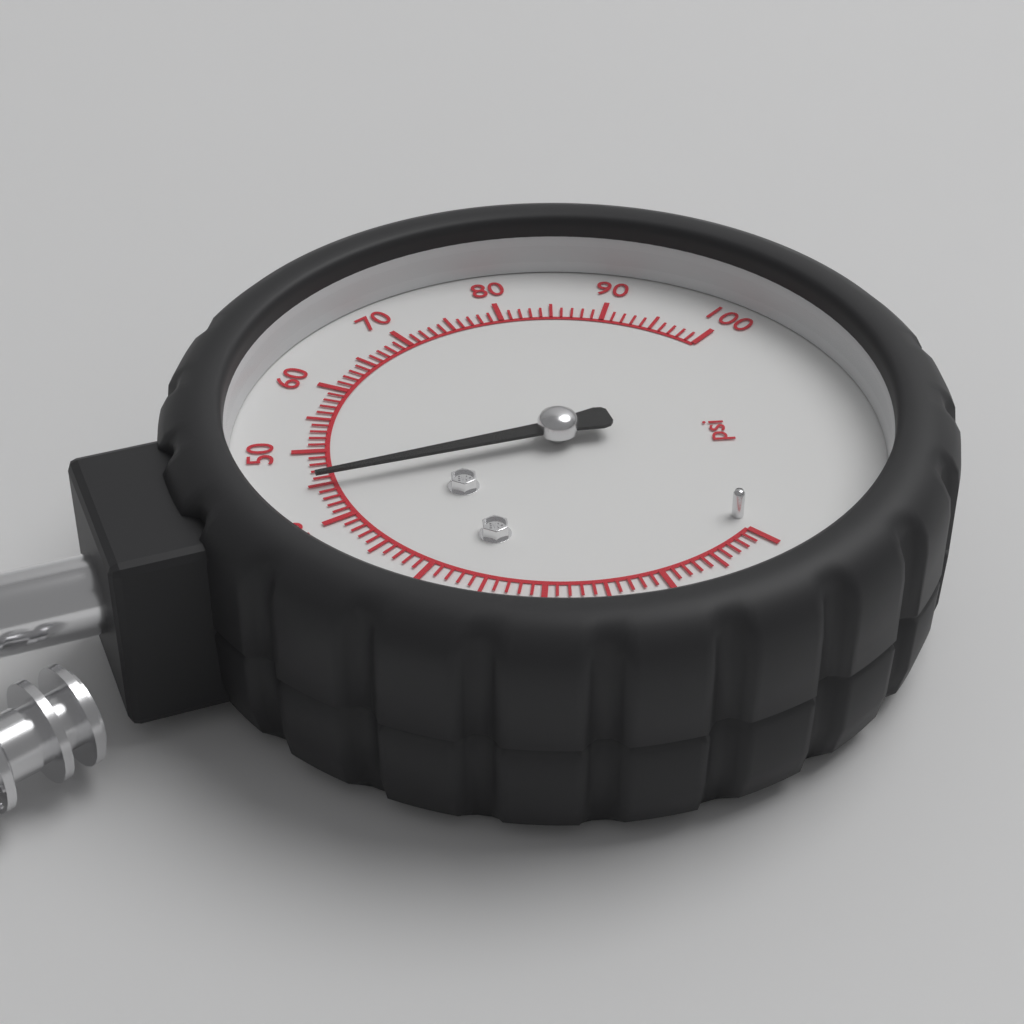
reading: 45 psi
